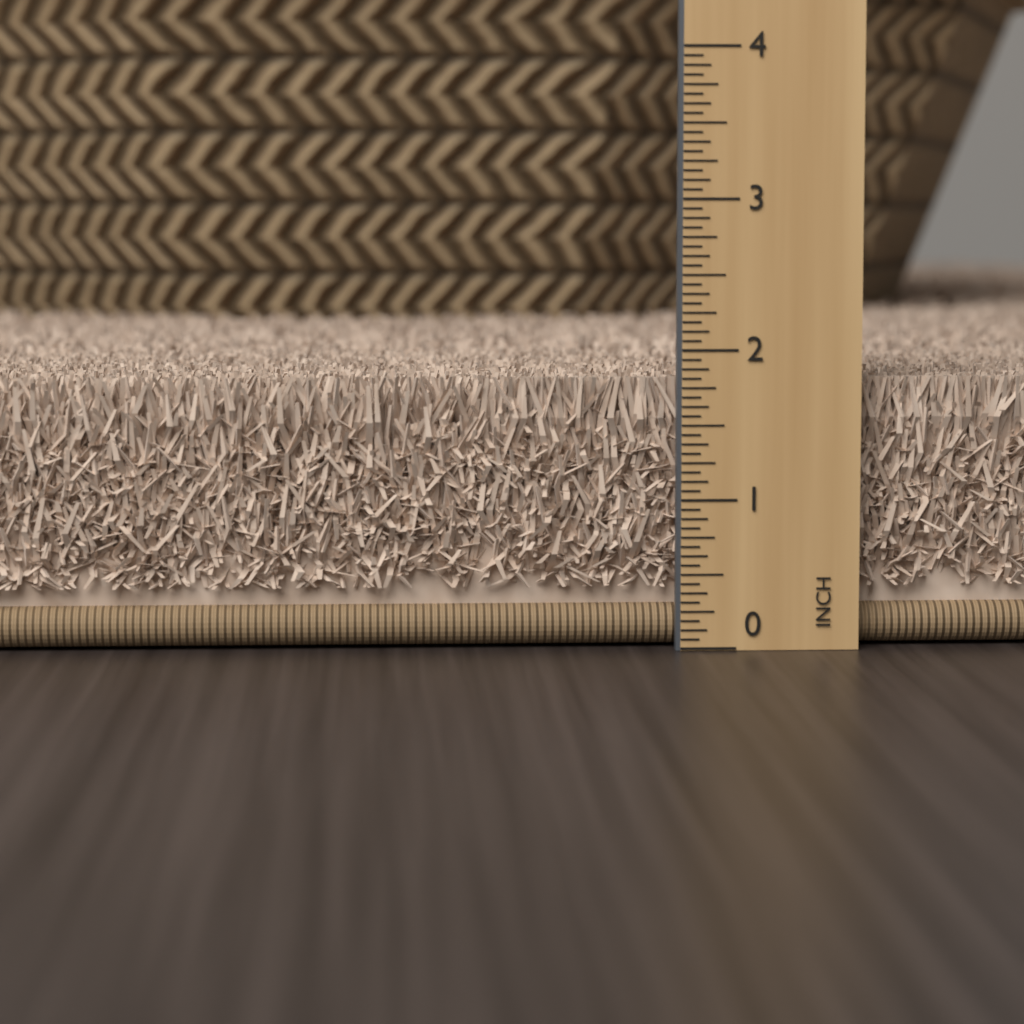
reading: 1.8125 in
